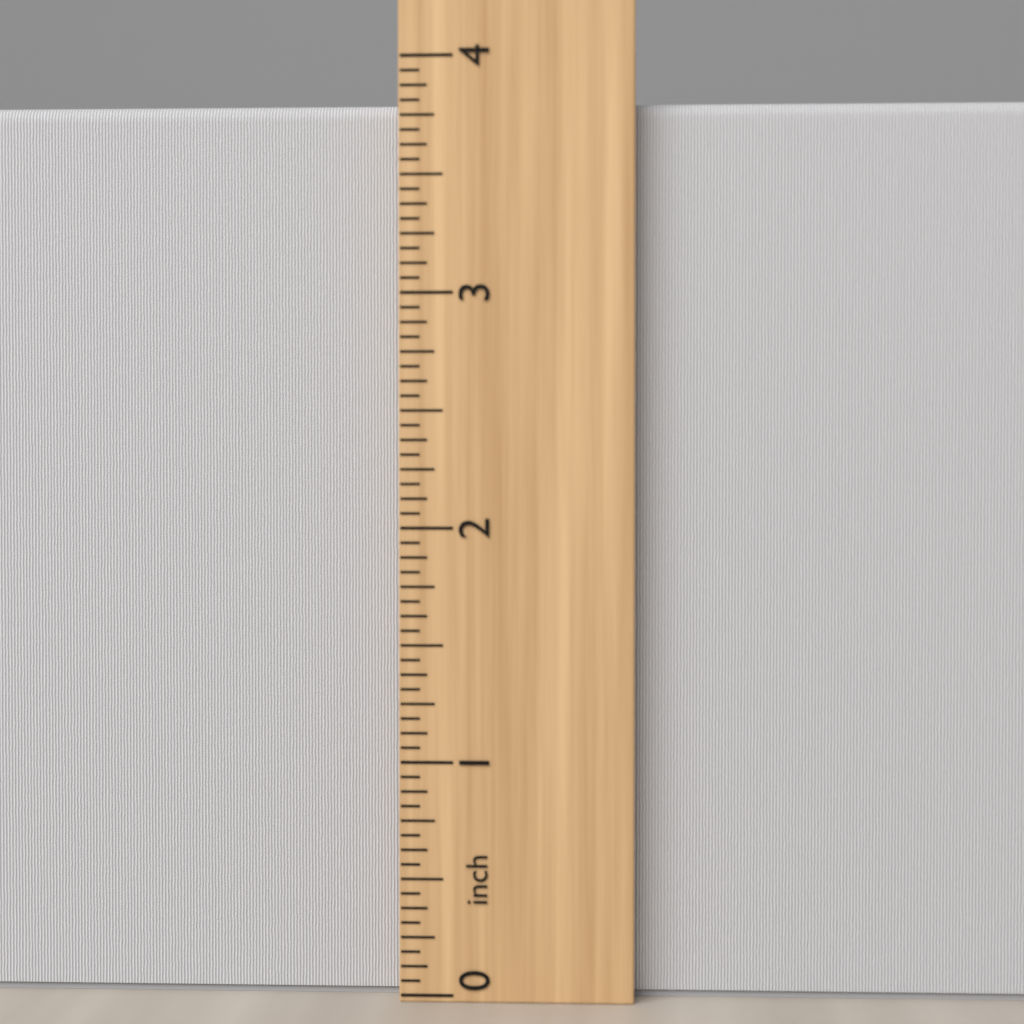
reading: 3.8125 inch
